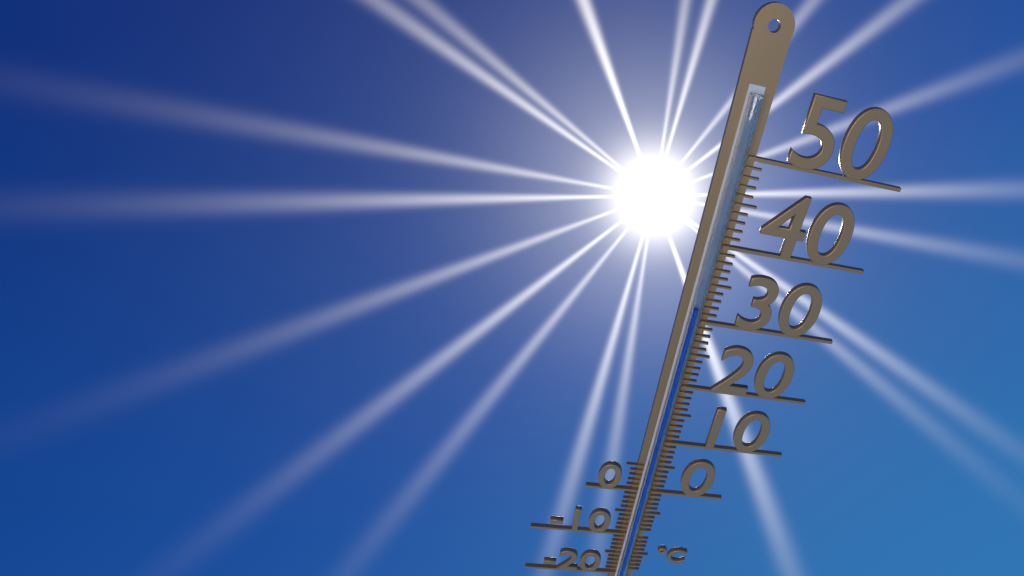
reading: 32 °C
